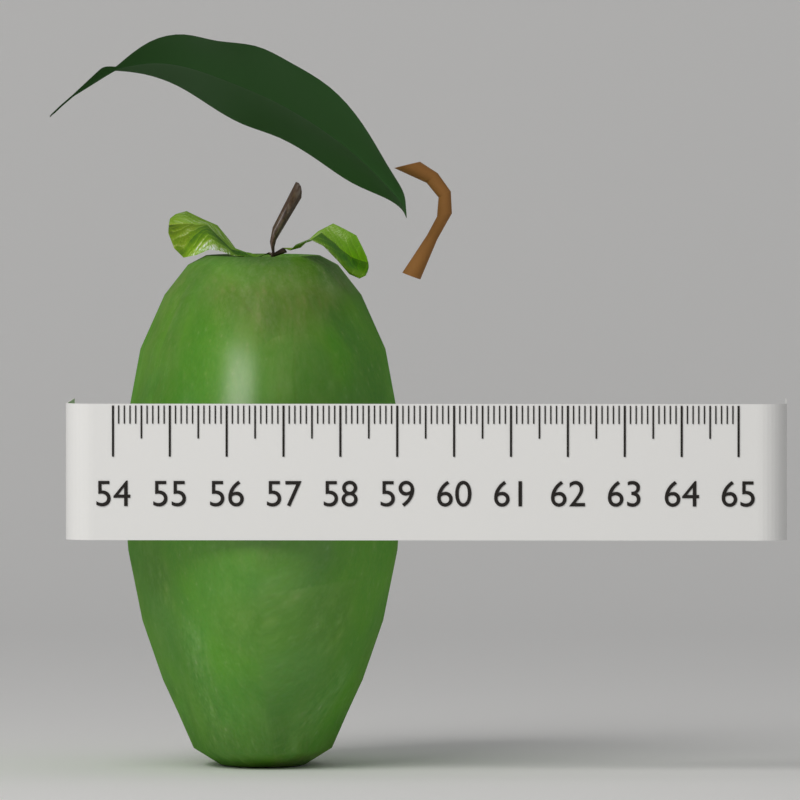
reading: 59.0 (no unit)
